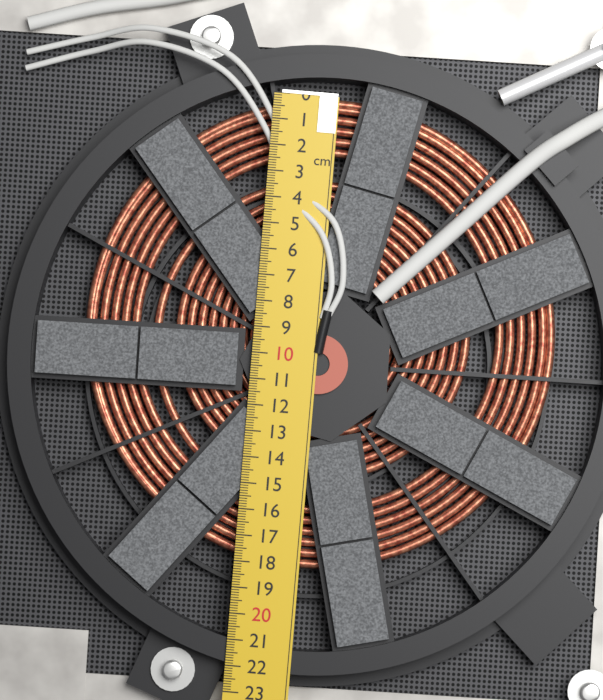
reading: 18.1 cm
